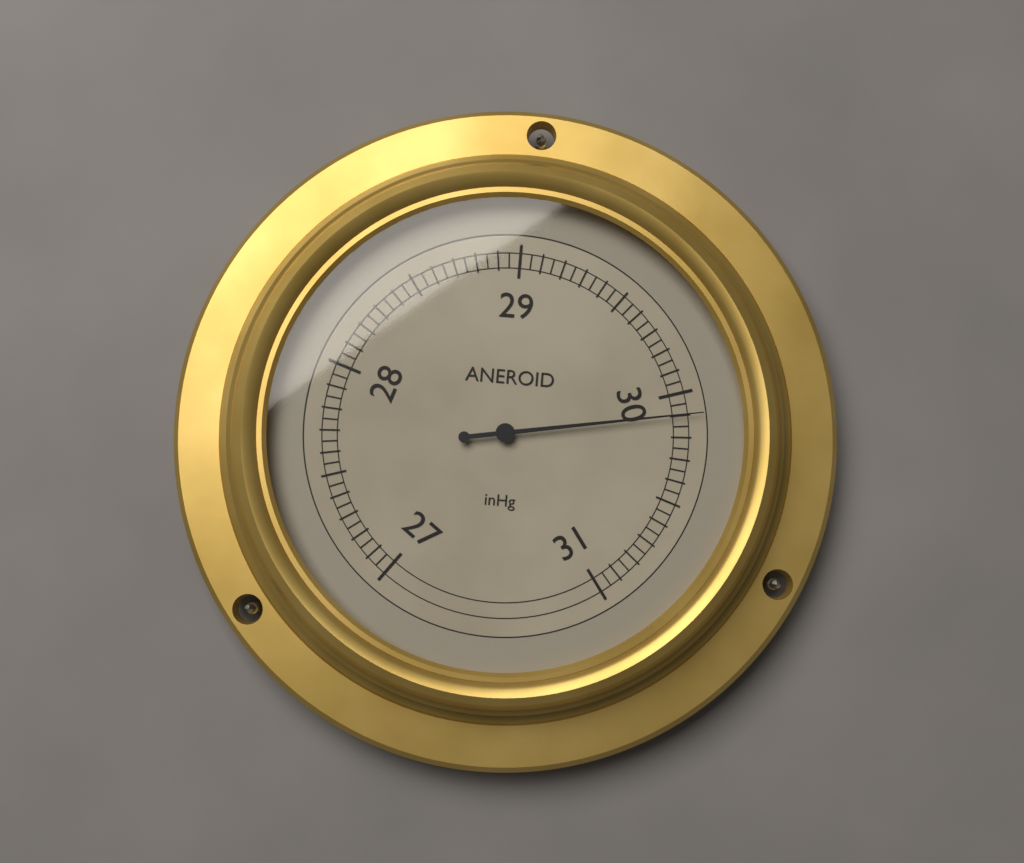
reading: 30.10 inHg
